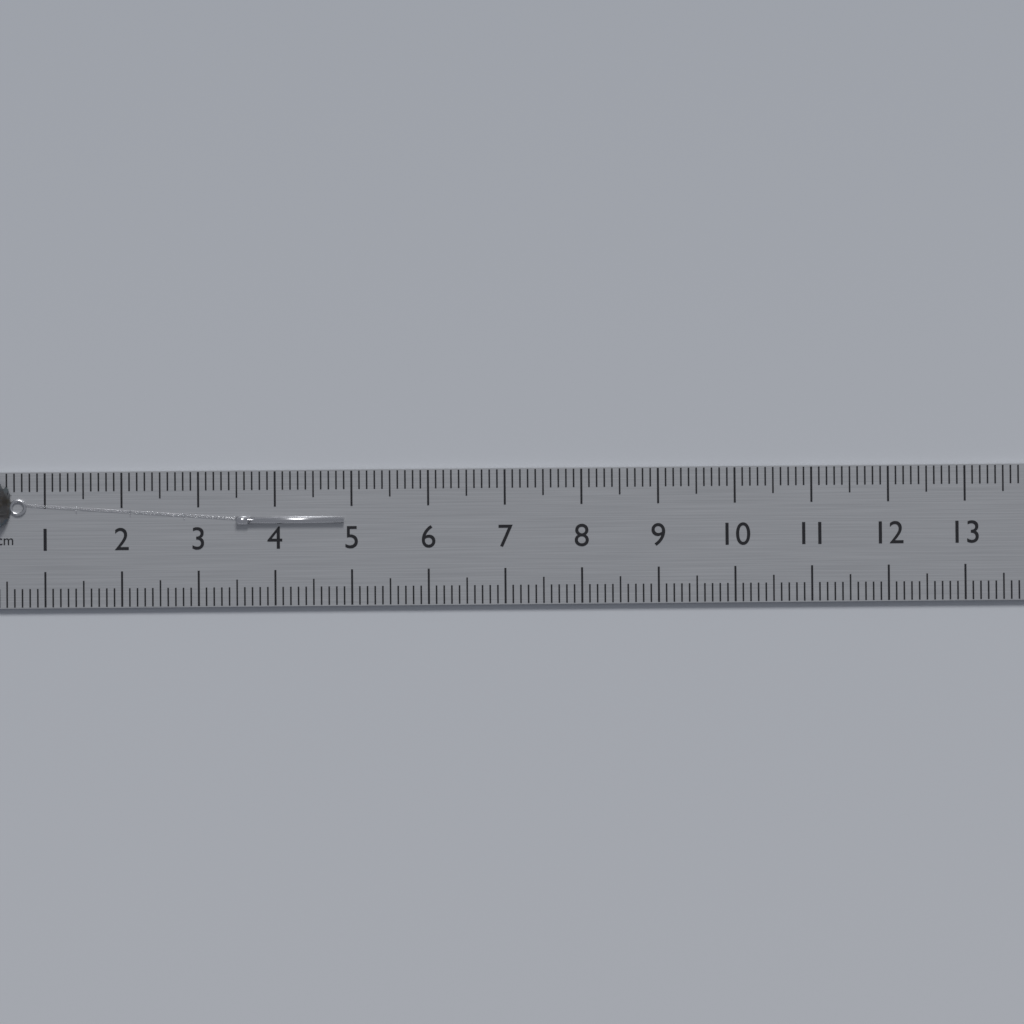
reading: 4.9 cm
